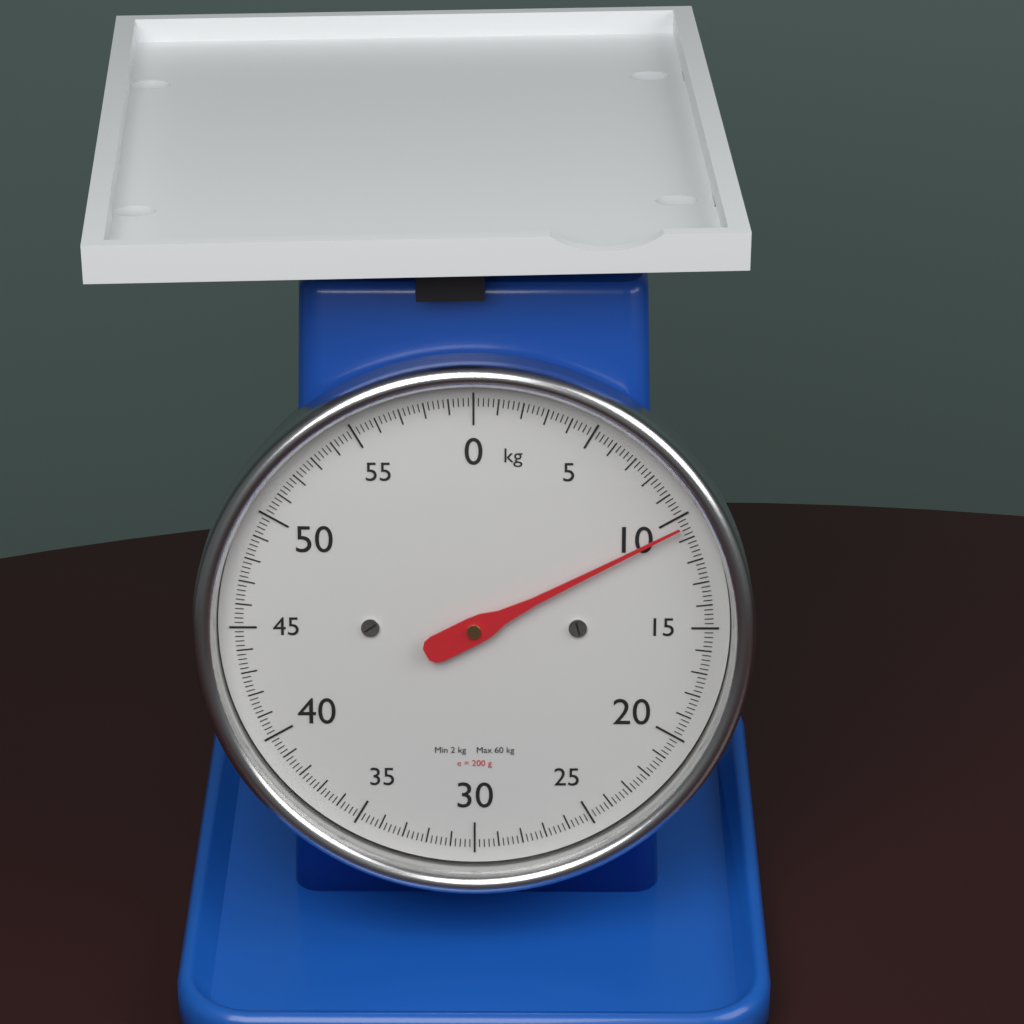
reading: 10.4 kg
